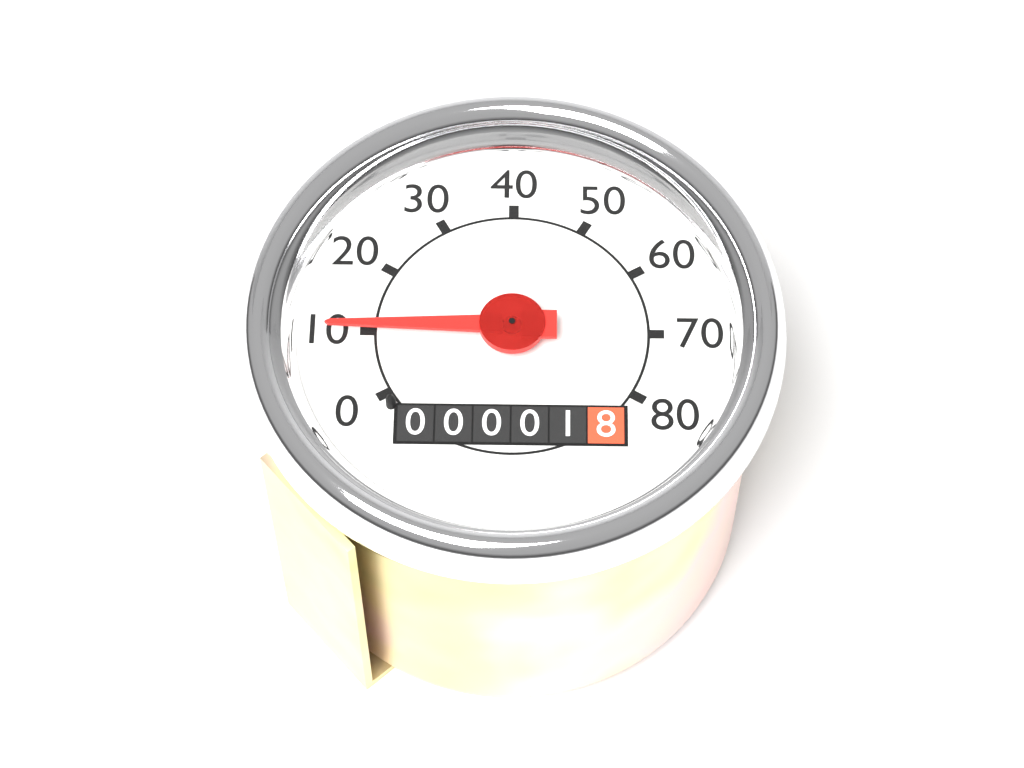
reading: 10 (no unit)
